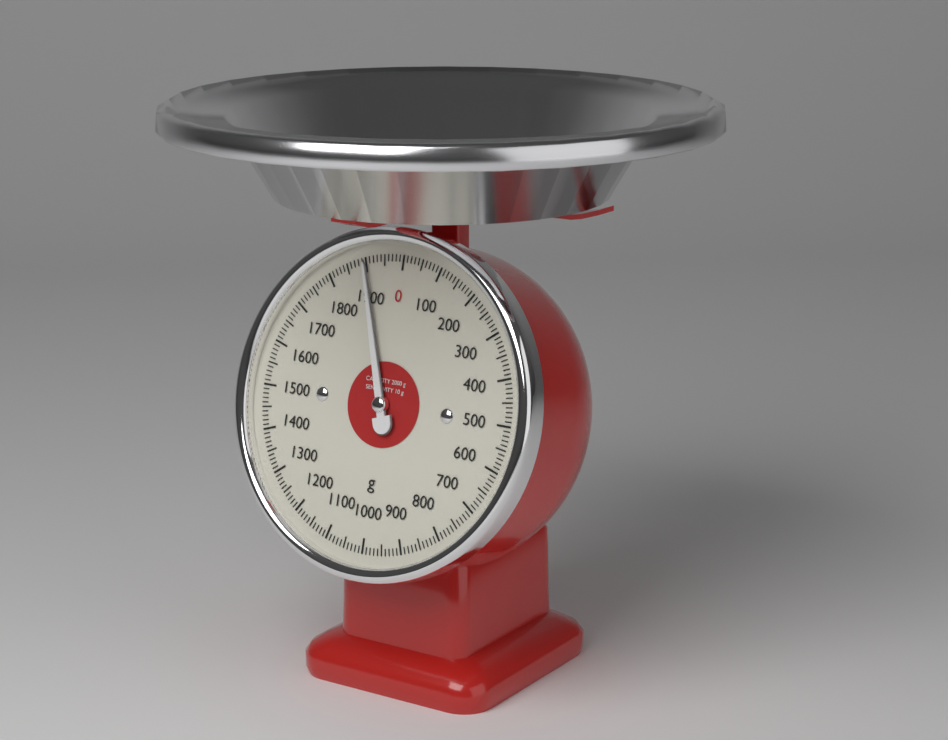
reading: 1900 g
